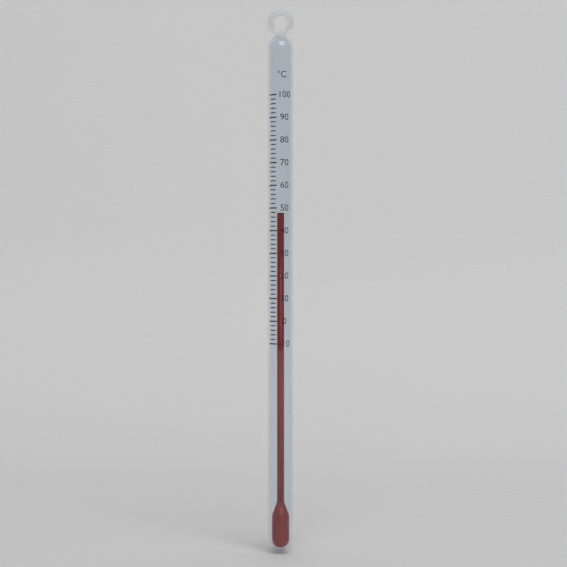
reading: 48 °C
